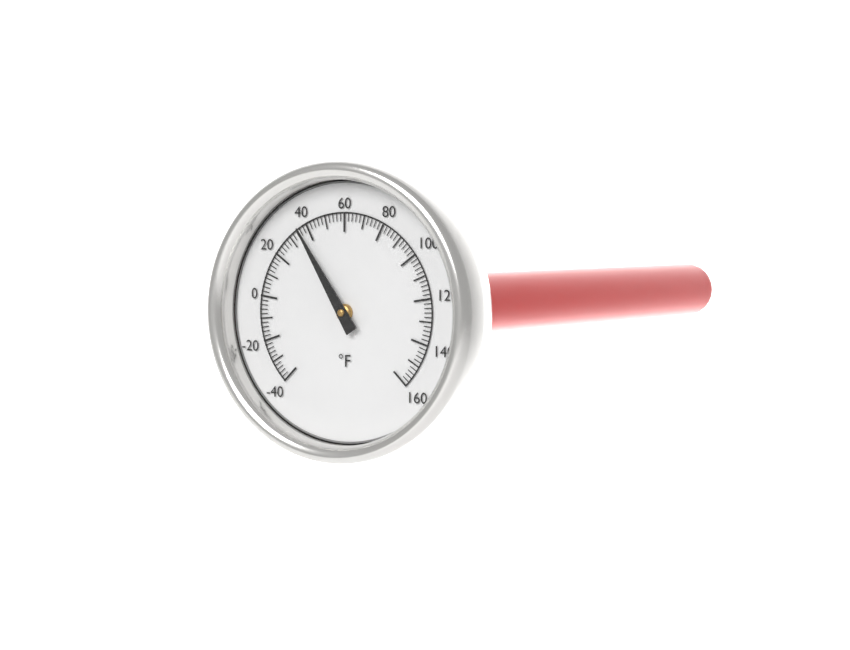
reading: 36 °F
